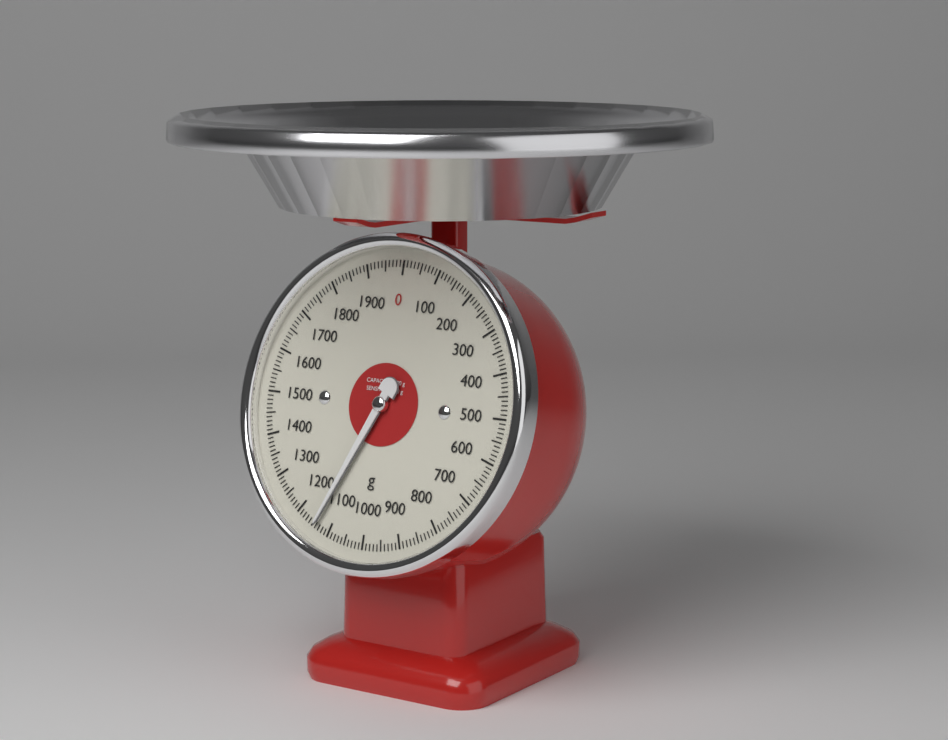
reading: 1140 g
